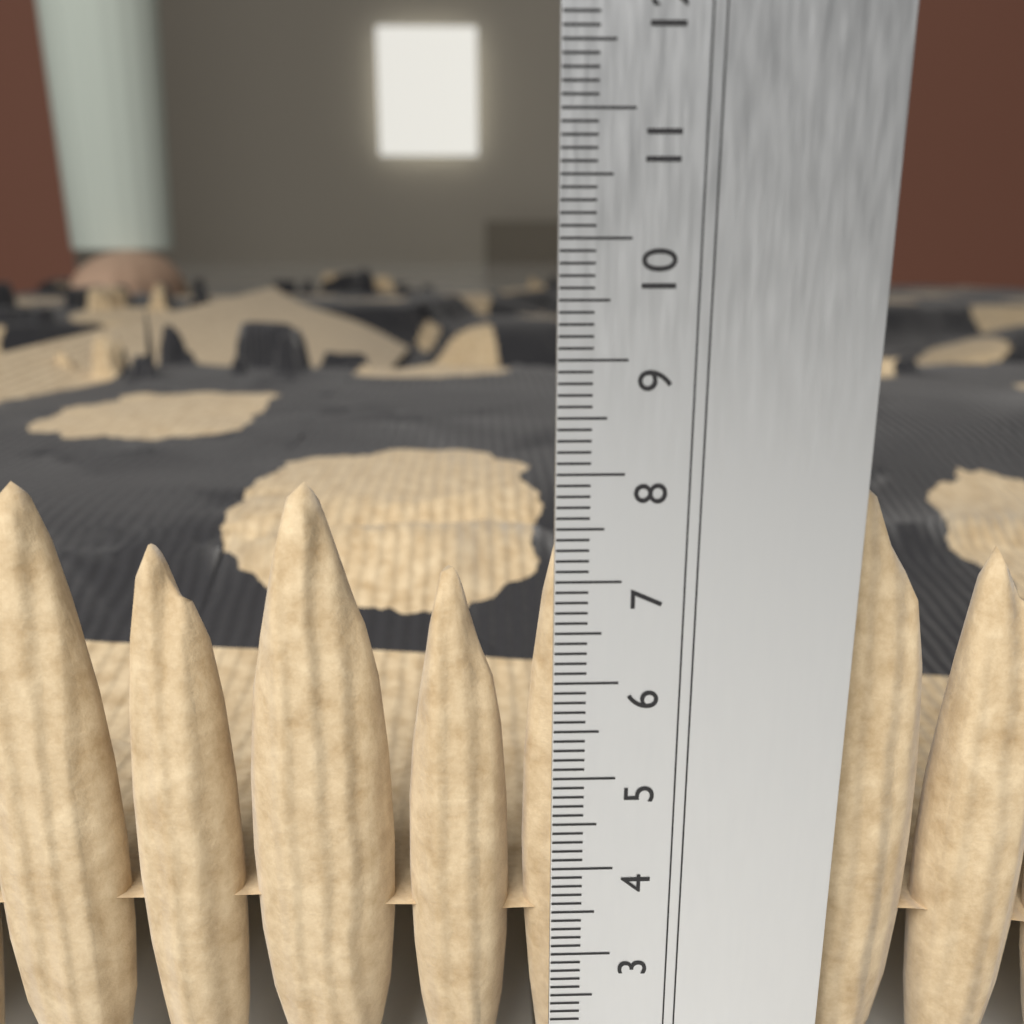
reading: 7.8 cm
